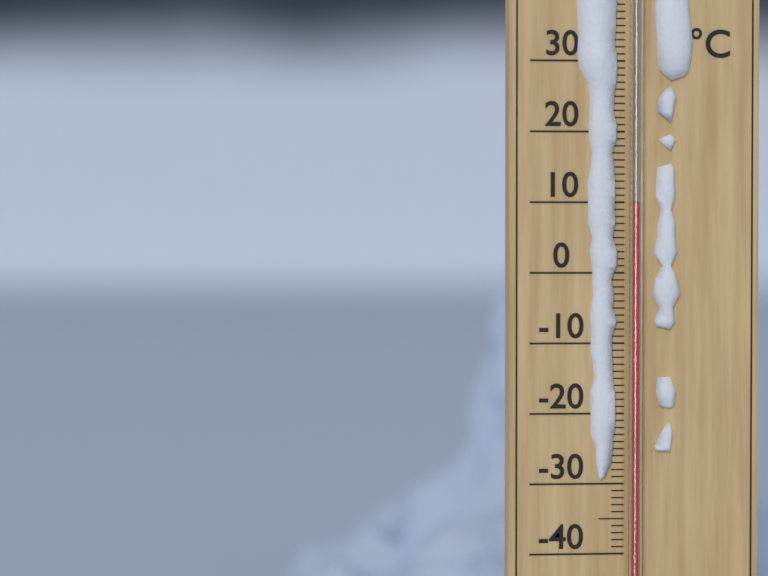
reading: 10 °C
